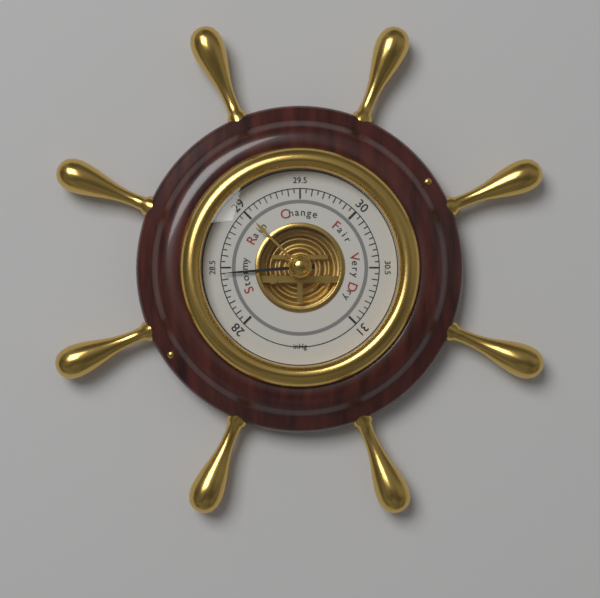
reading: 28.45 inHg
